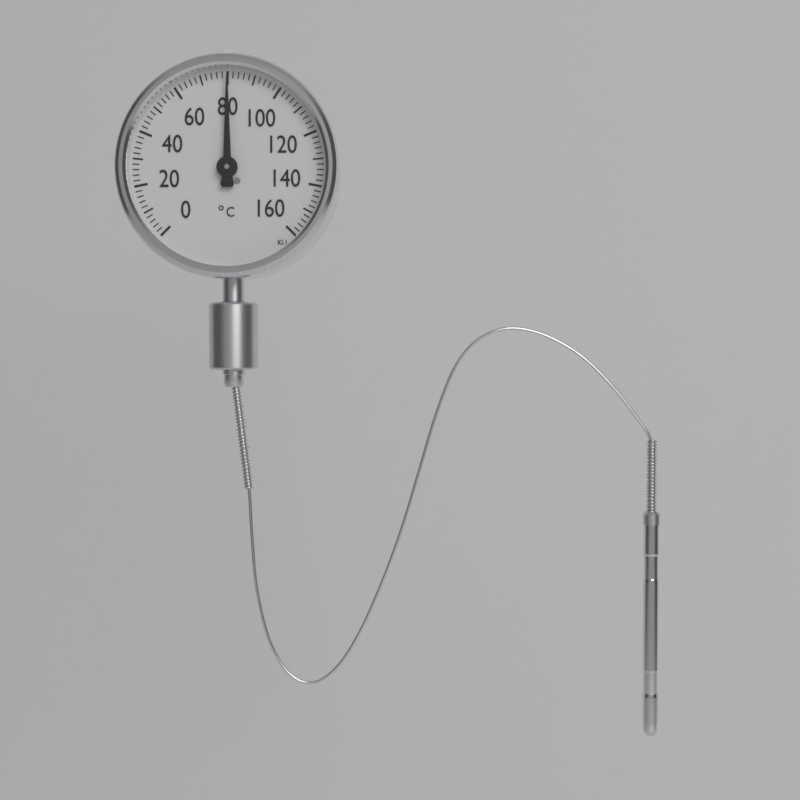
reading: 80 °C
